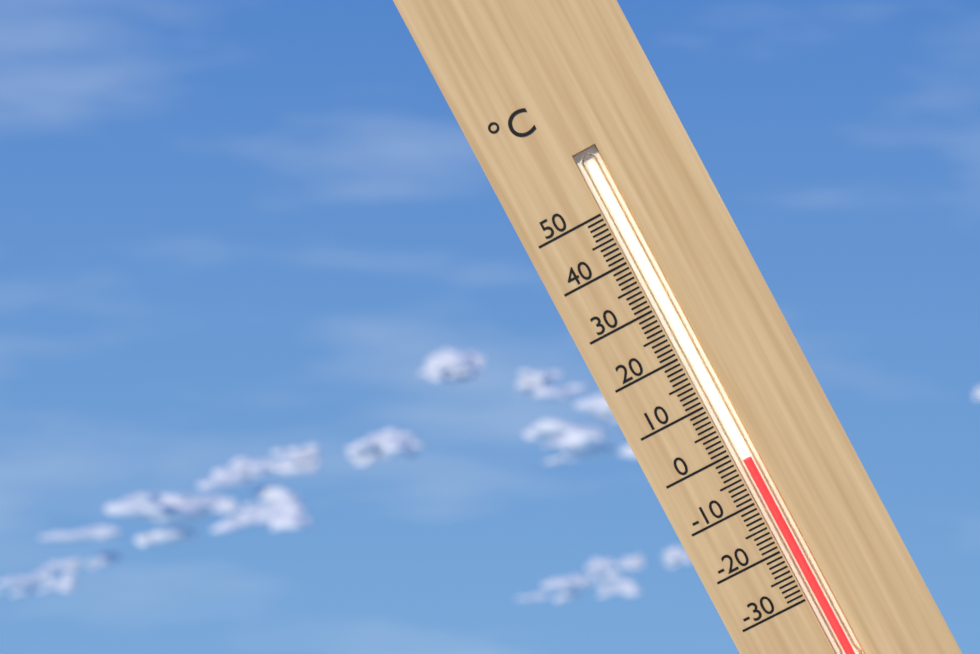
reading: -2 °C
